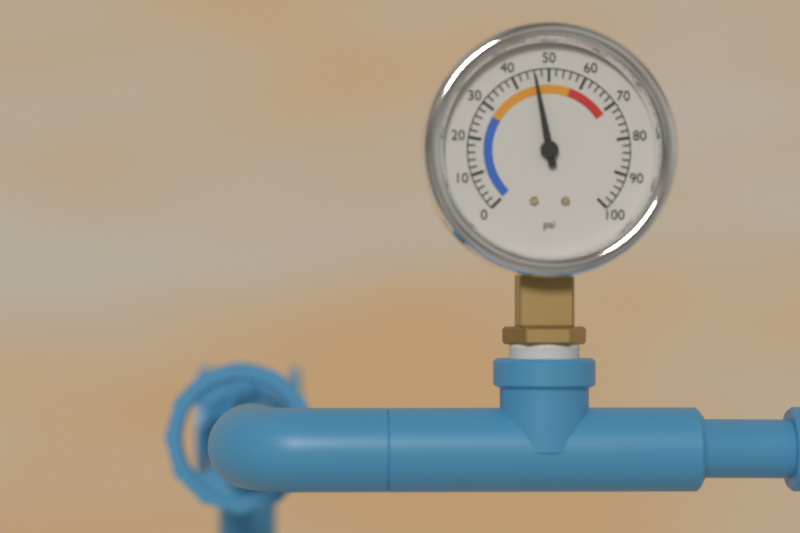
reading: 46 psi
